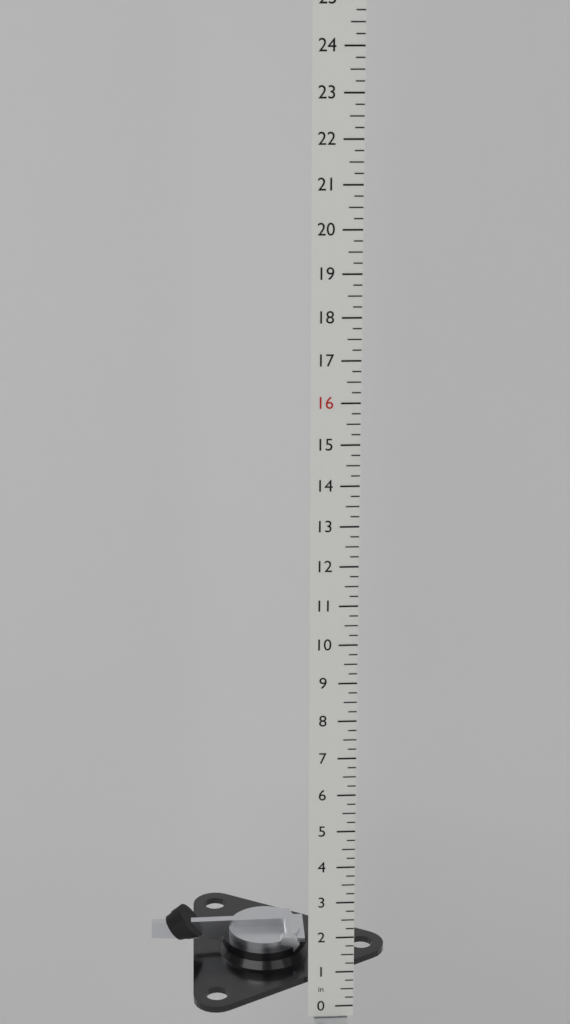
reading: 2.00 in
